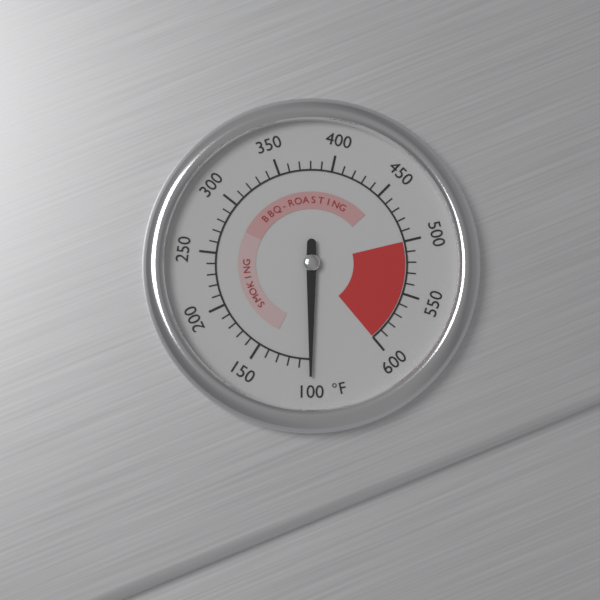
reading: 100 °F
